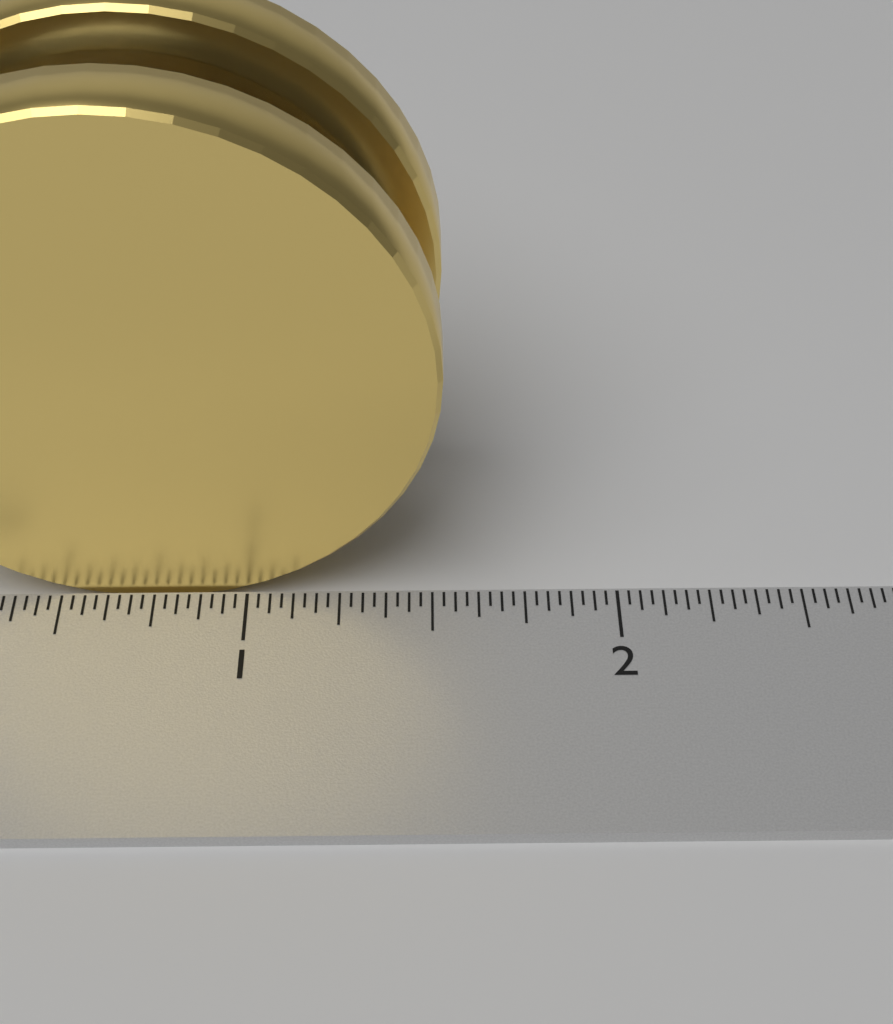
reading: 1.53125 inch
